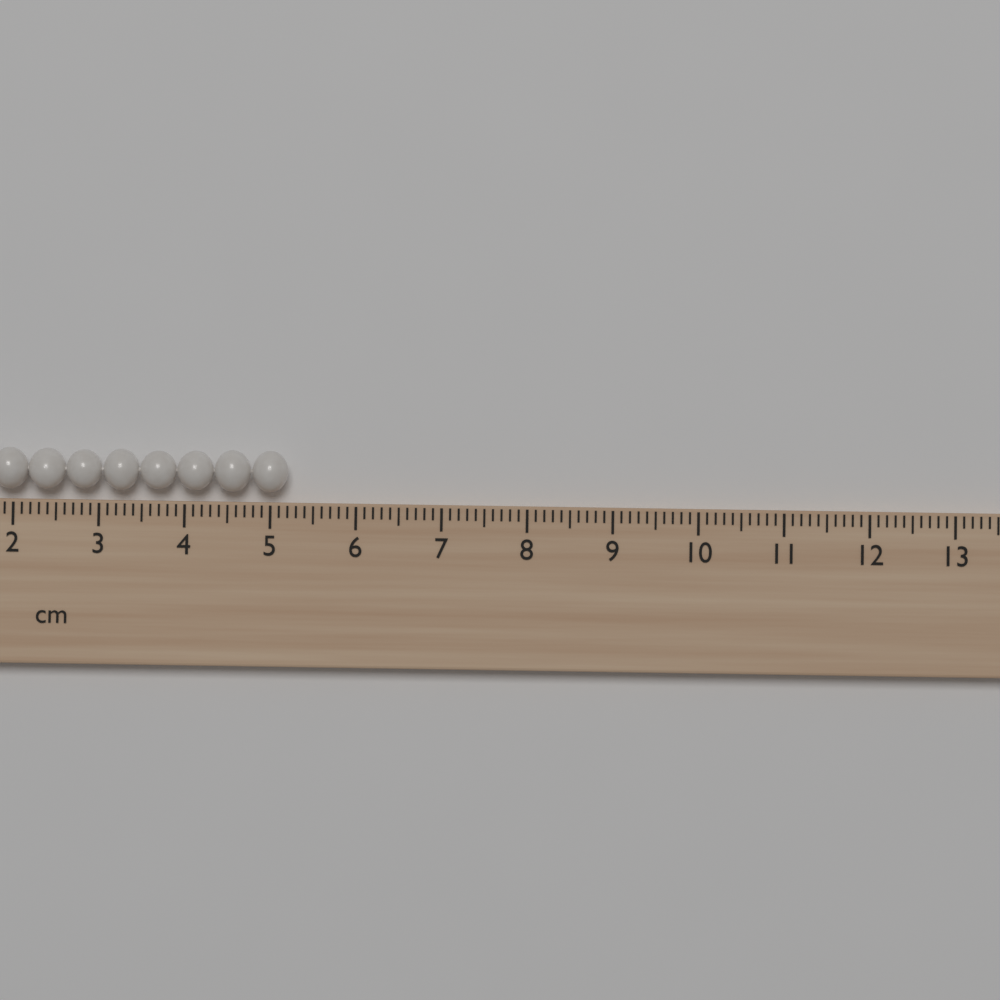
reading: 5.2 cm
